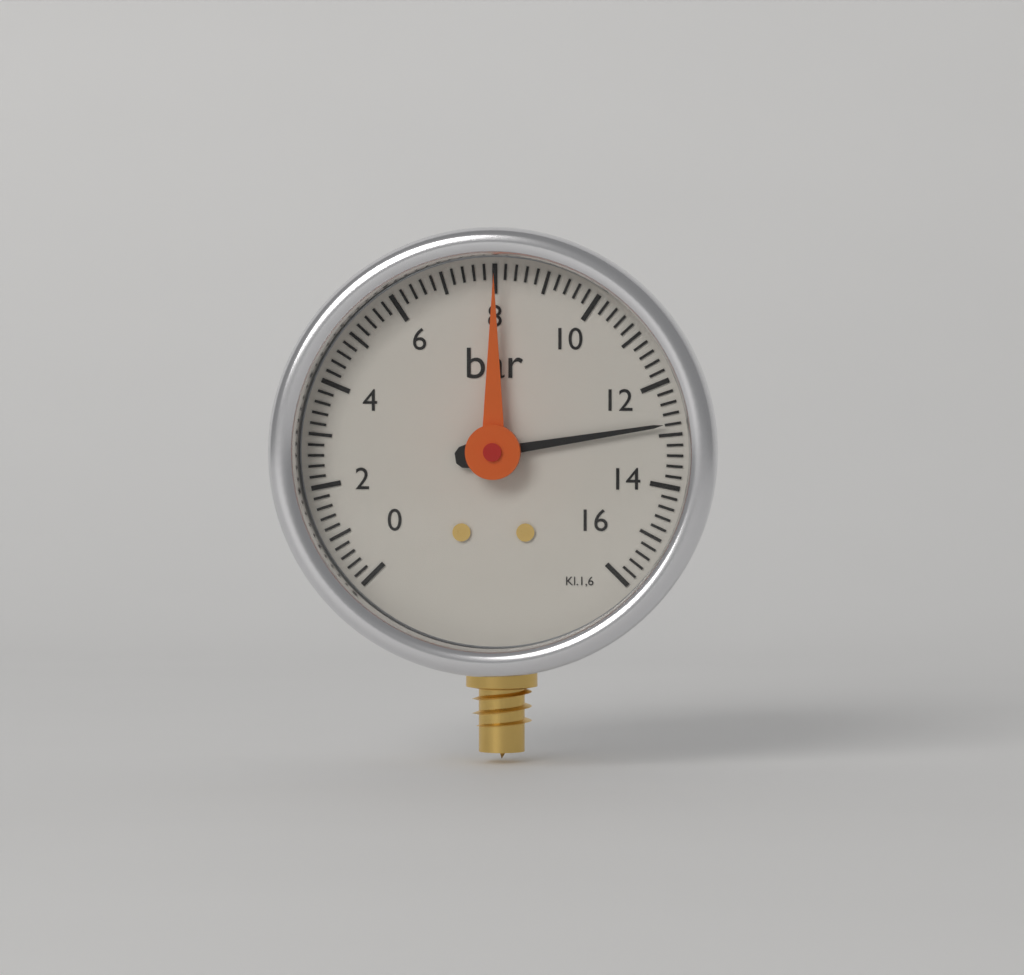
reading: 12.8 bar
